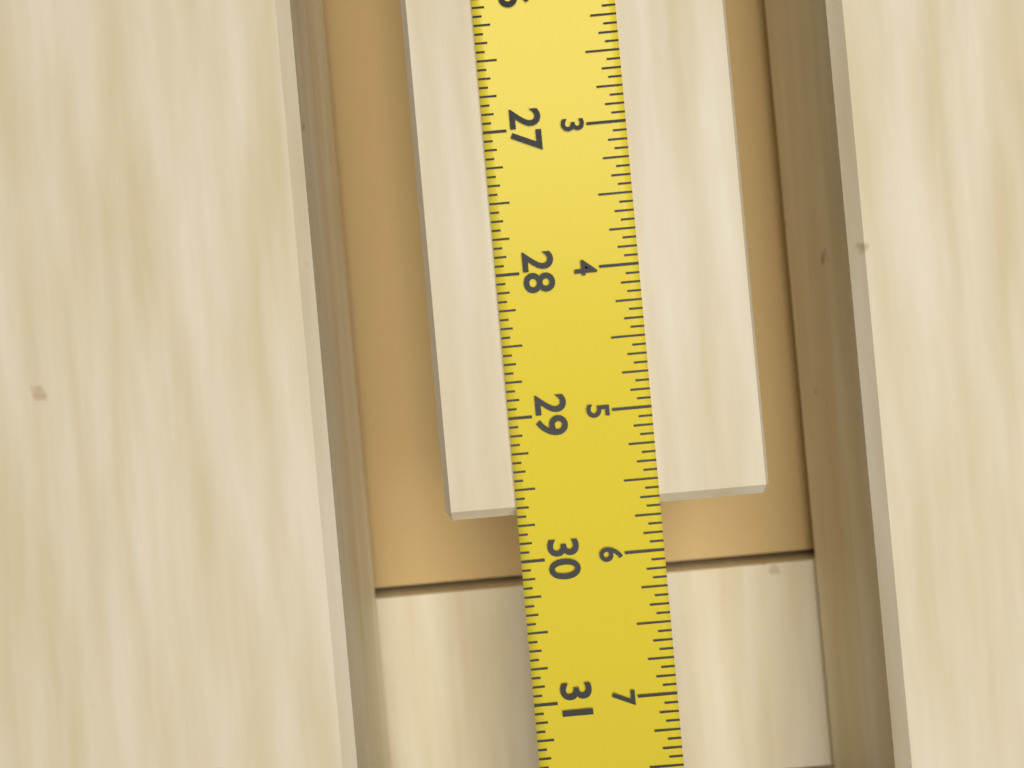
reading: 29.6875 in
